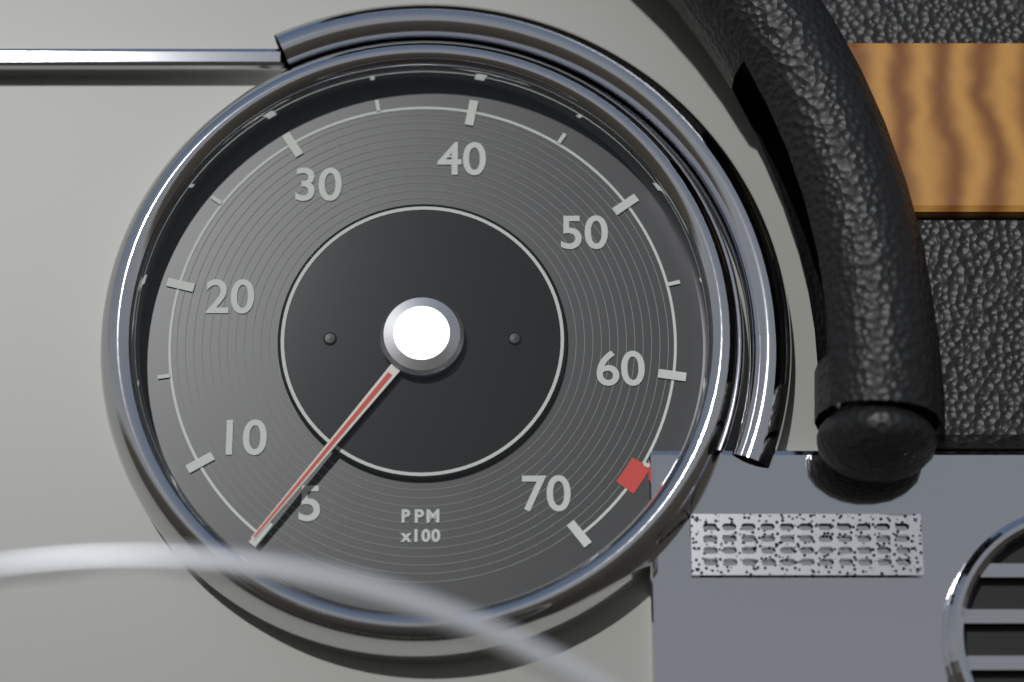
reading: 500 RPM
